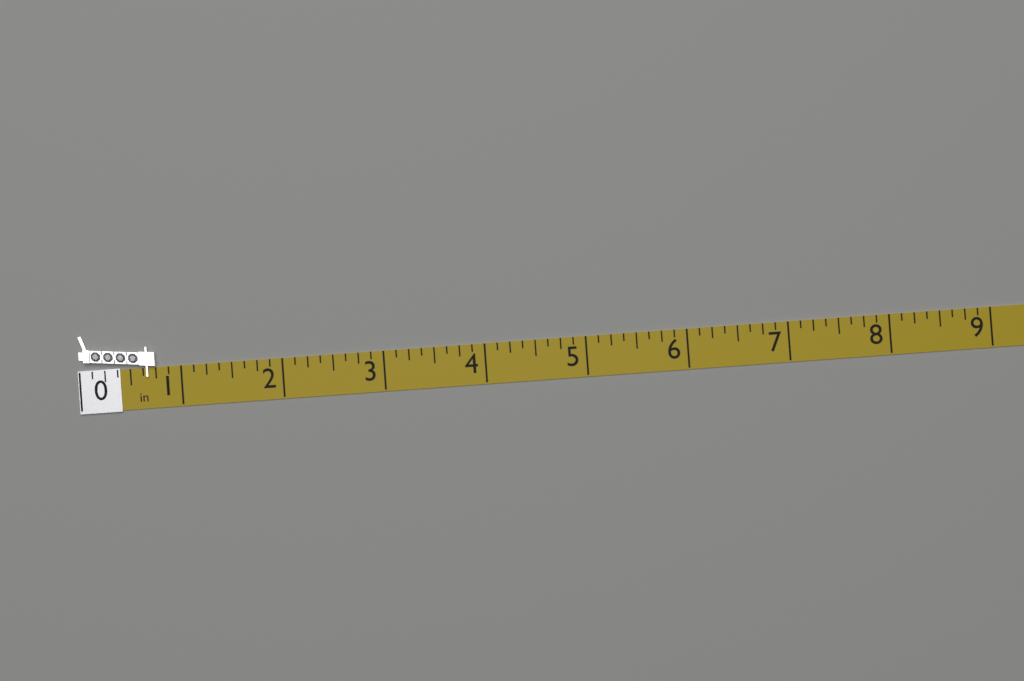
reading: 0.750 in
